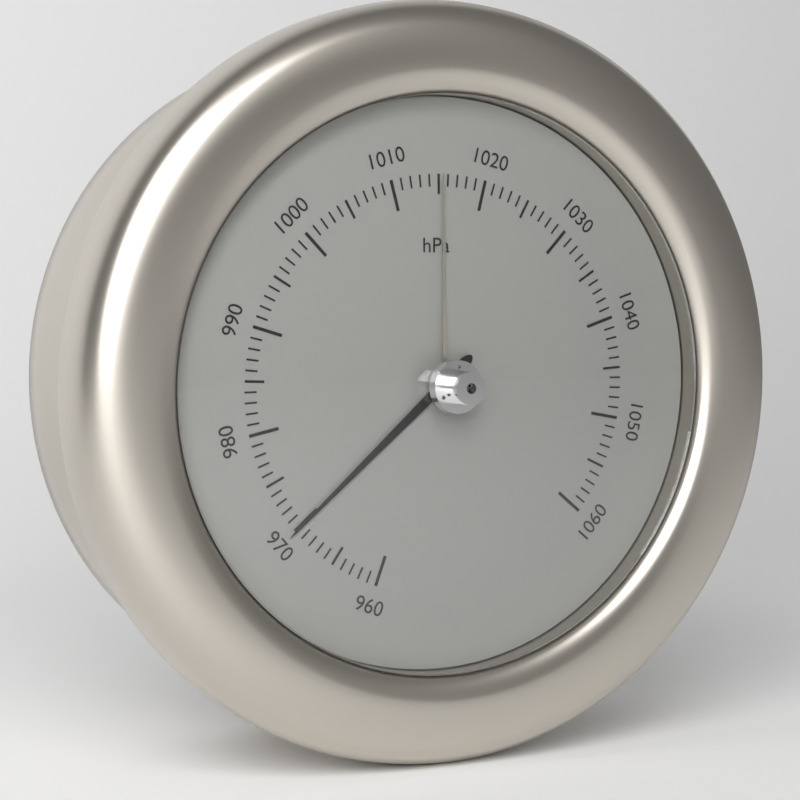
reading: 970 hPa
